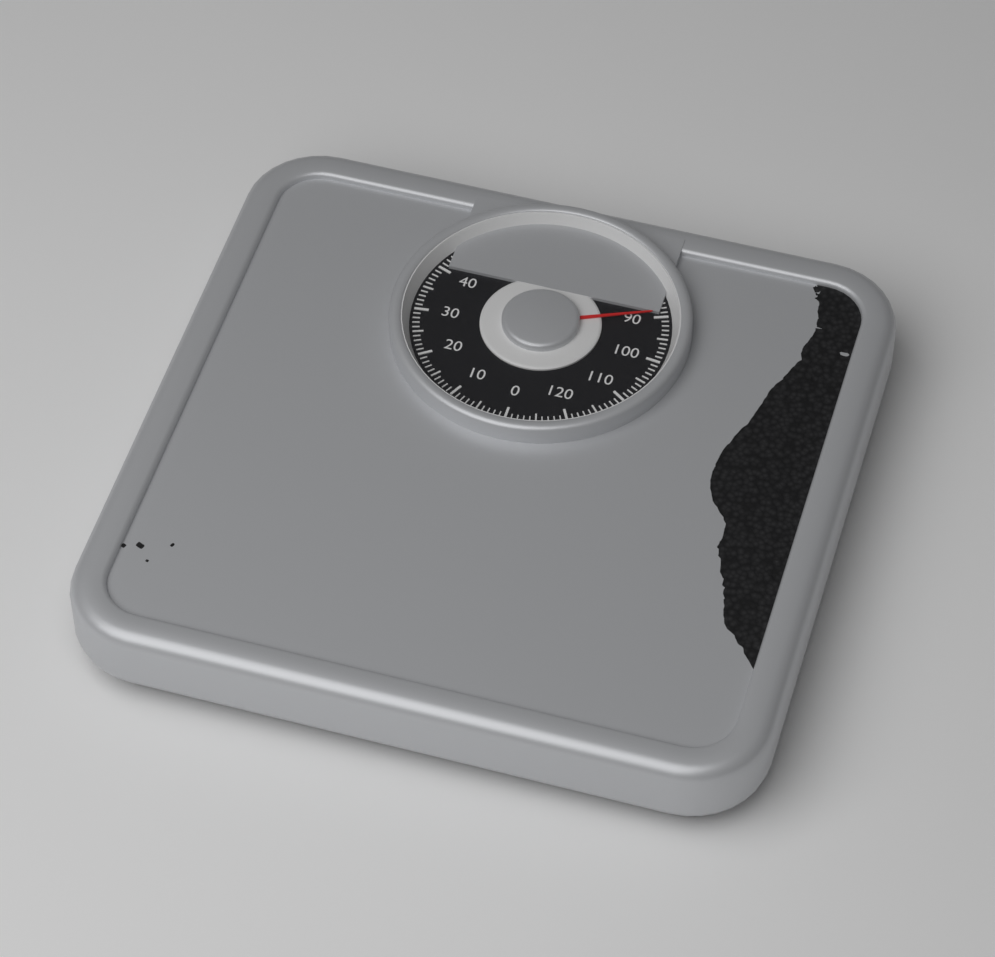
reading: 89 kg
